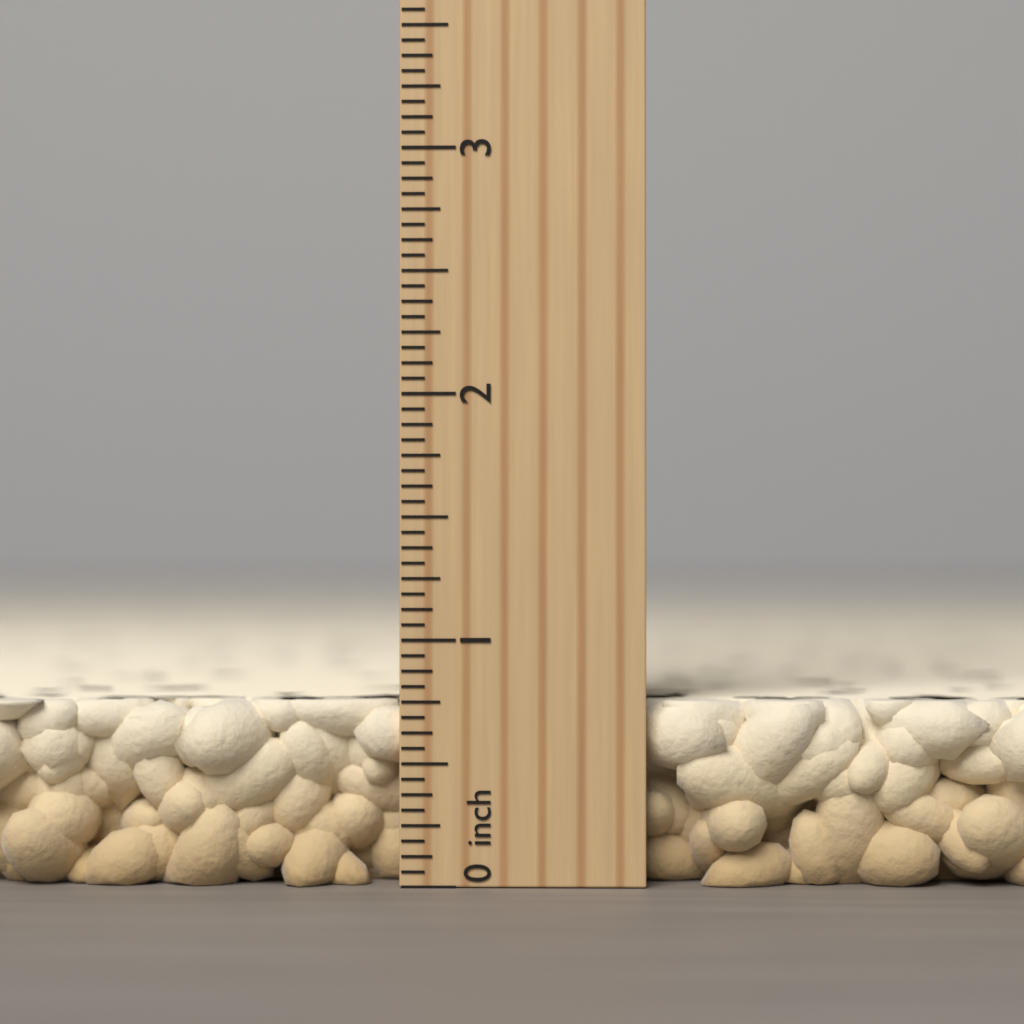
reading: 0.7500 inch
